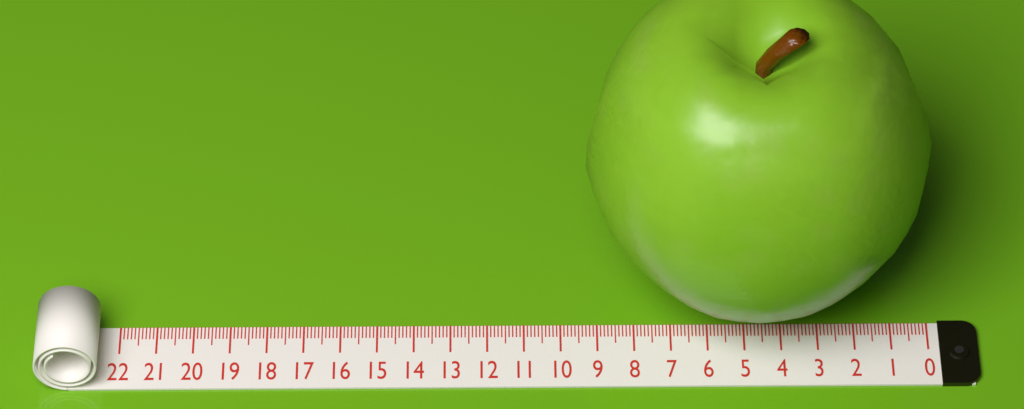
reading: 9.3 (no unit)
